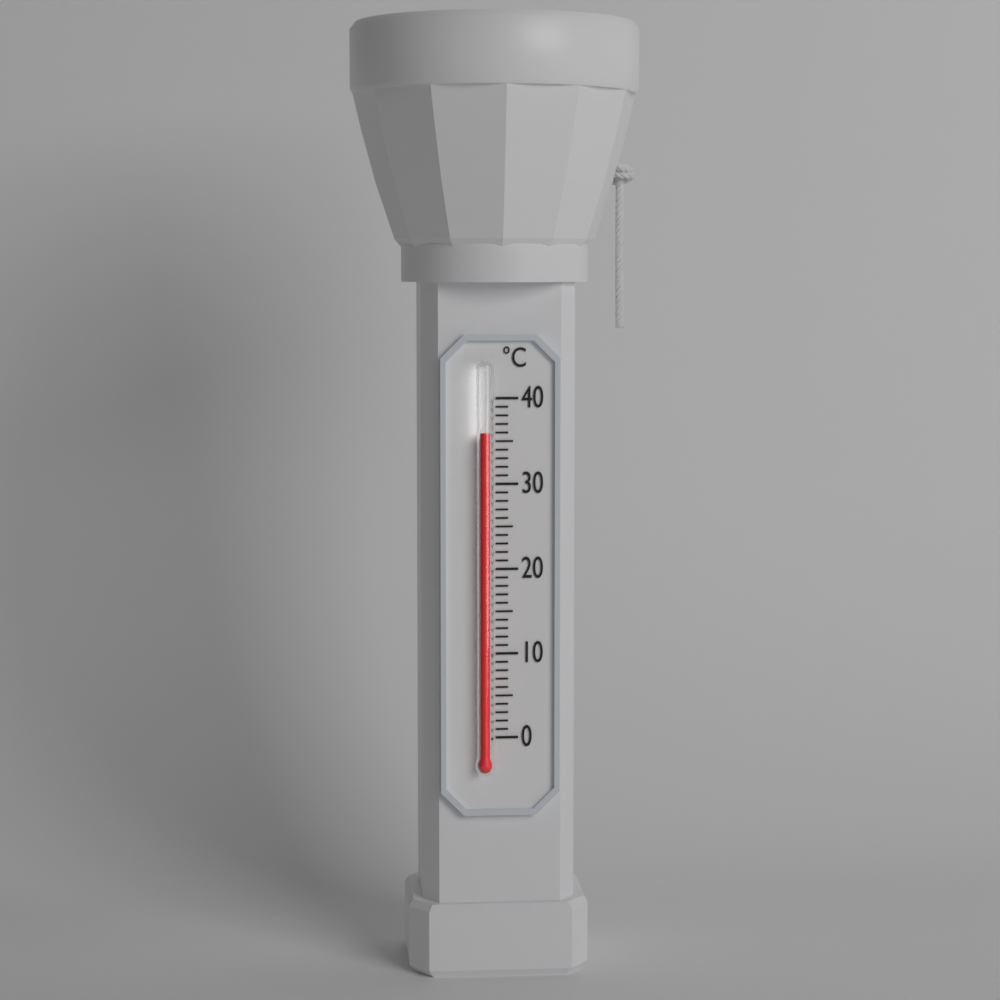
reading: 36 °C
